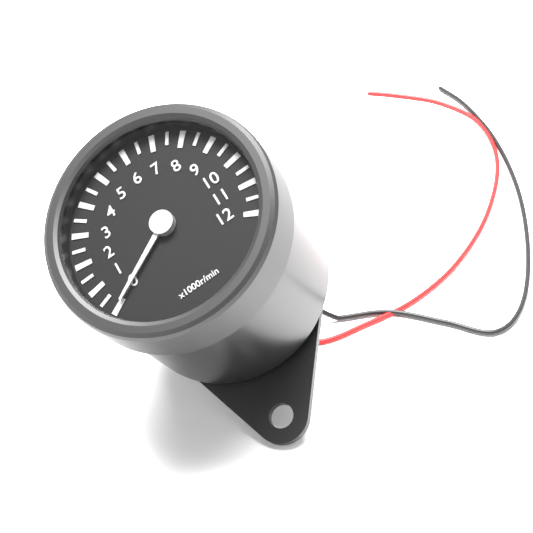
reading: 0 r/min
